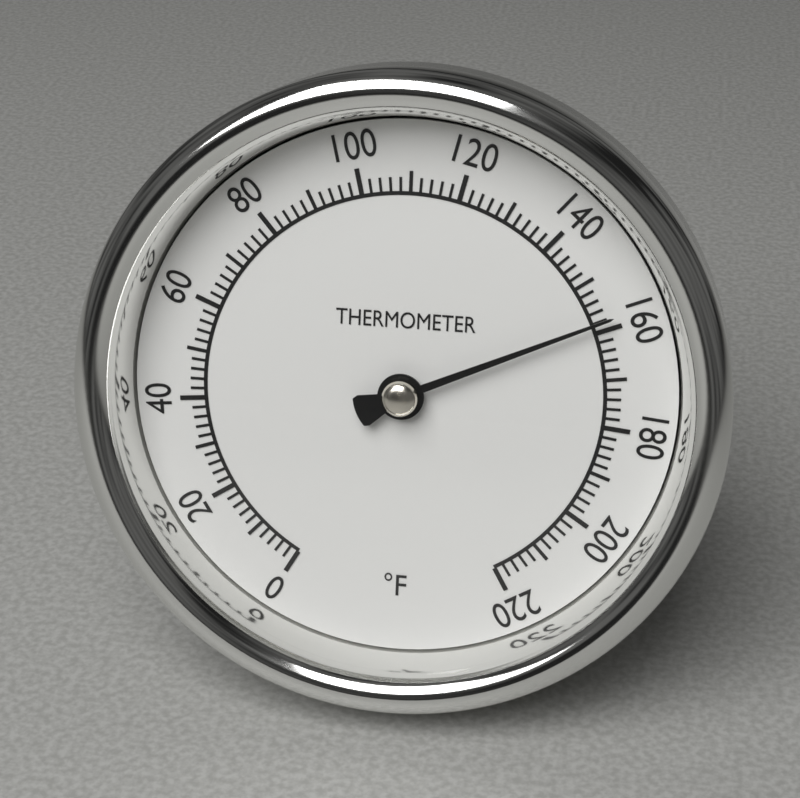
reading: 158 °F
